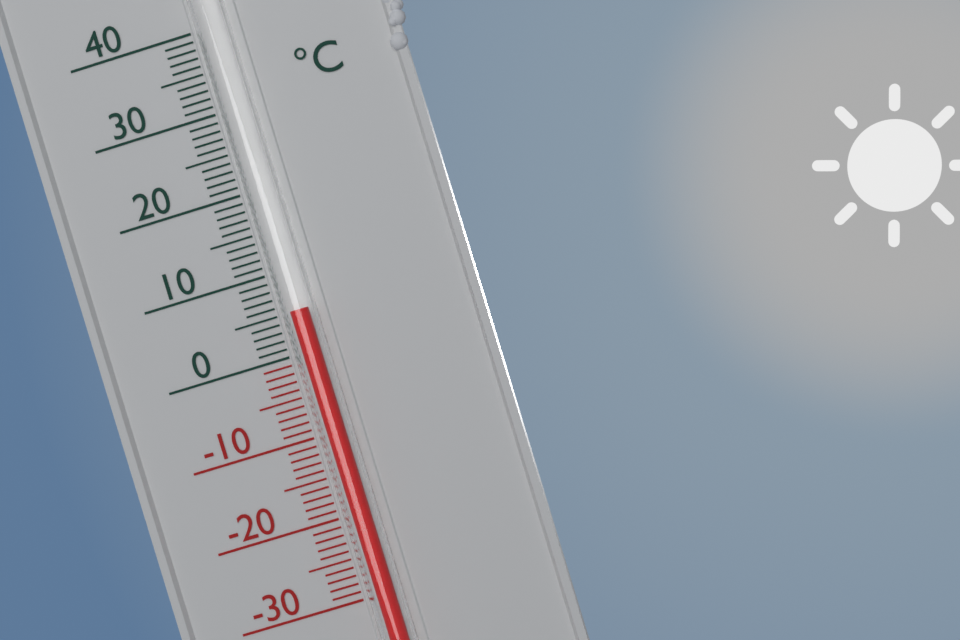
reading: 5 °C
